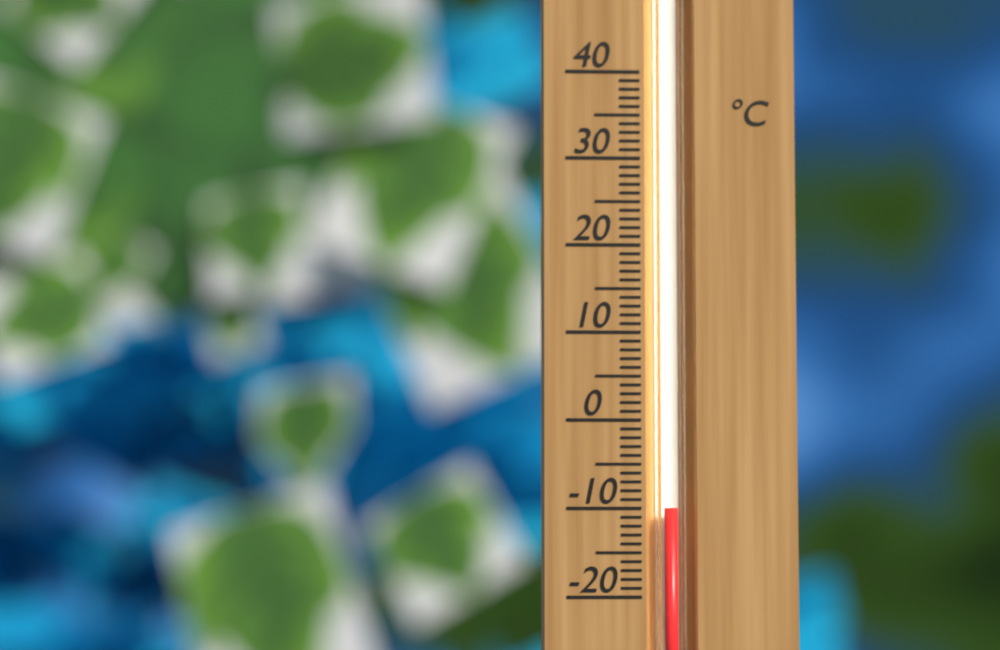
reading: -10 °C
